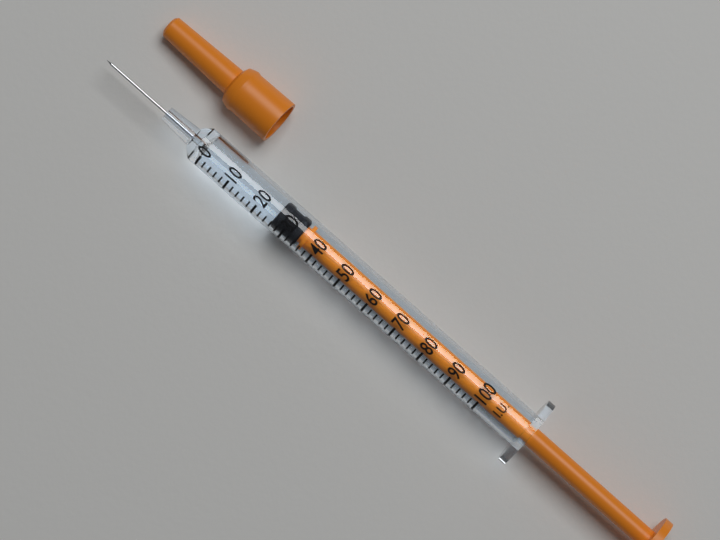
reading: 26 I.U.
